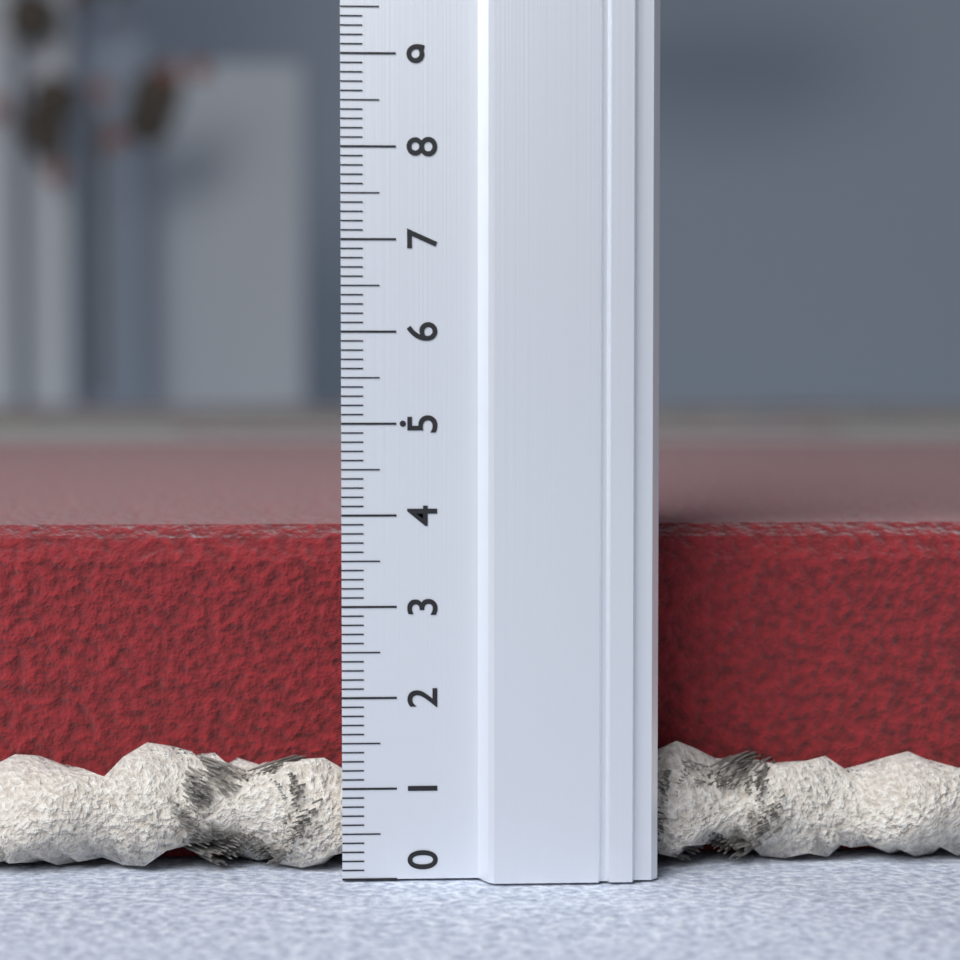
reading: 3.8 (no unit)
